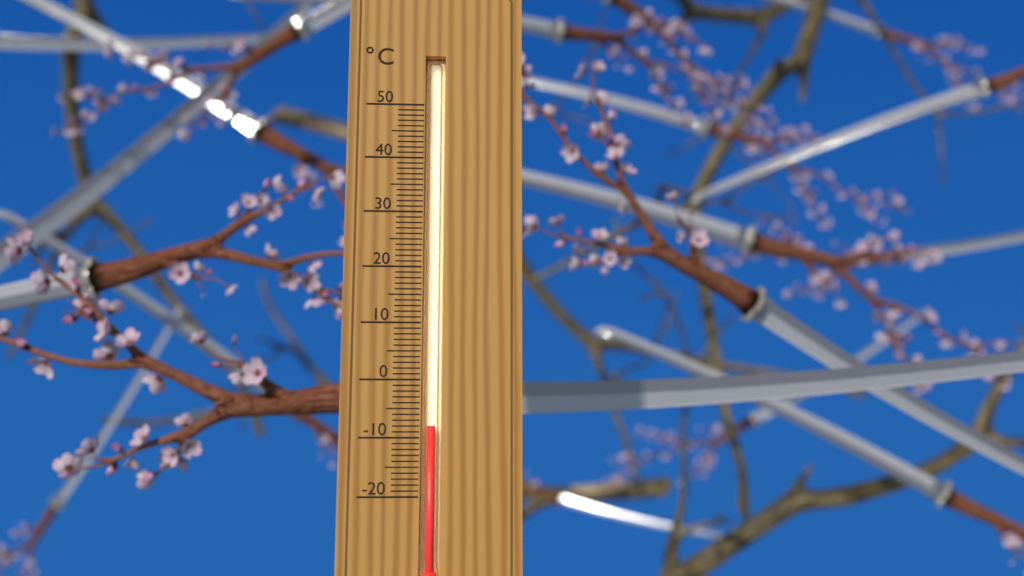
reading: -8 °C
